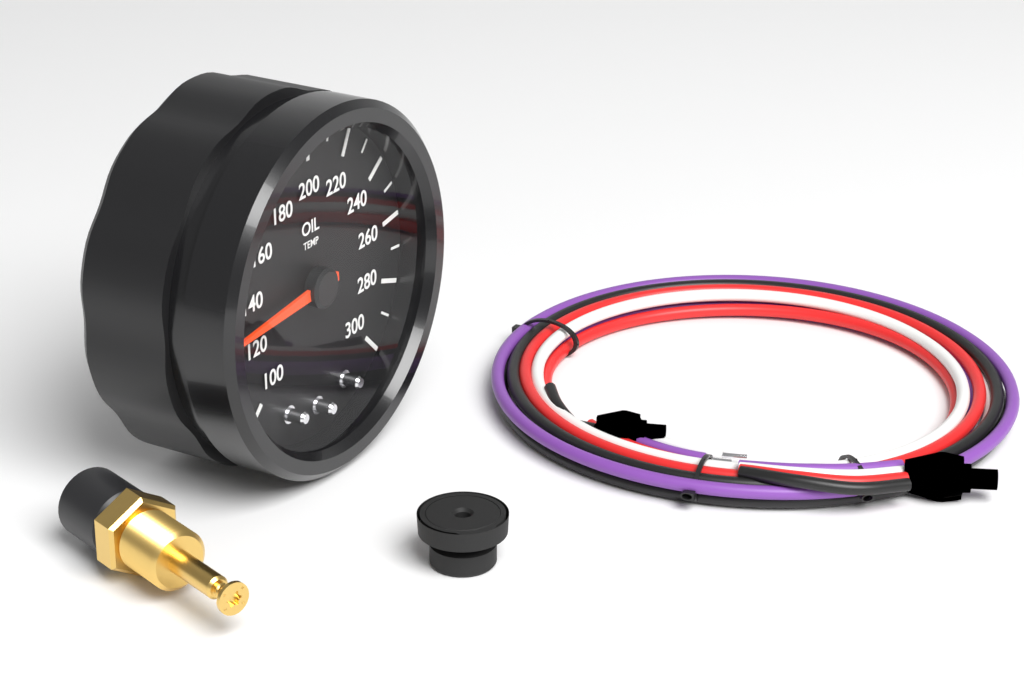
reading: 130 (no unit)
